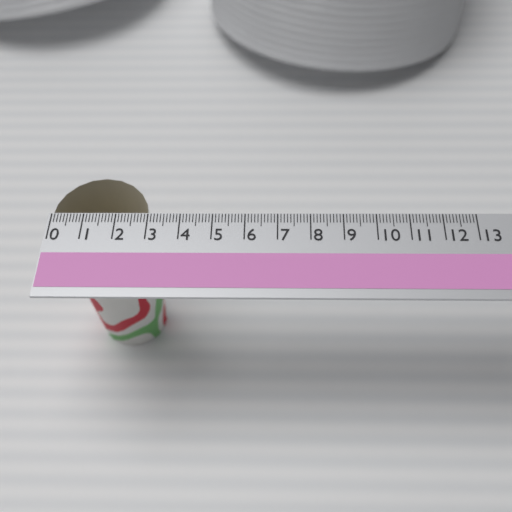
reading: 3.0 (no unit)
